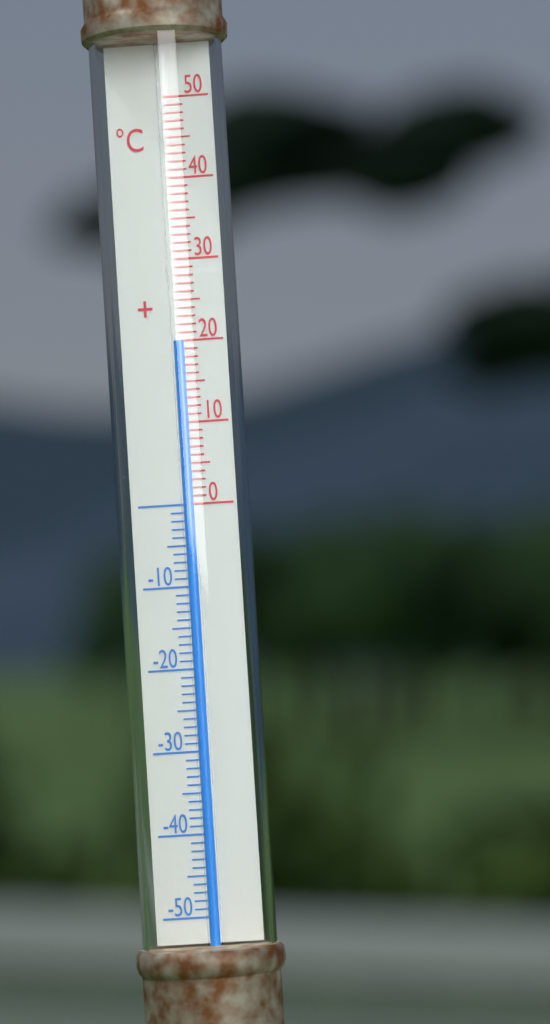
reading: 20 °C
